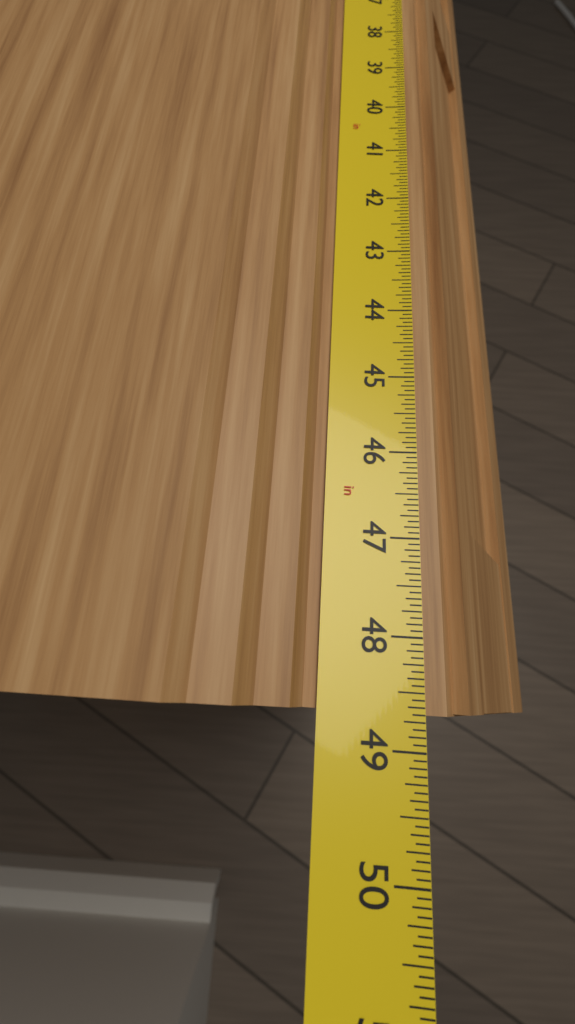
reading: 48.6875 in
